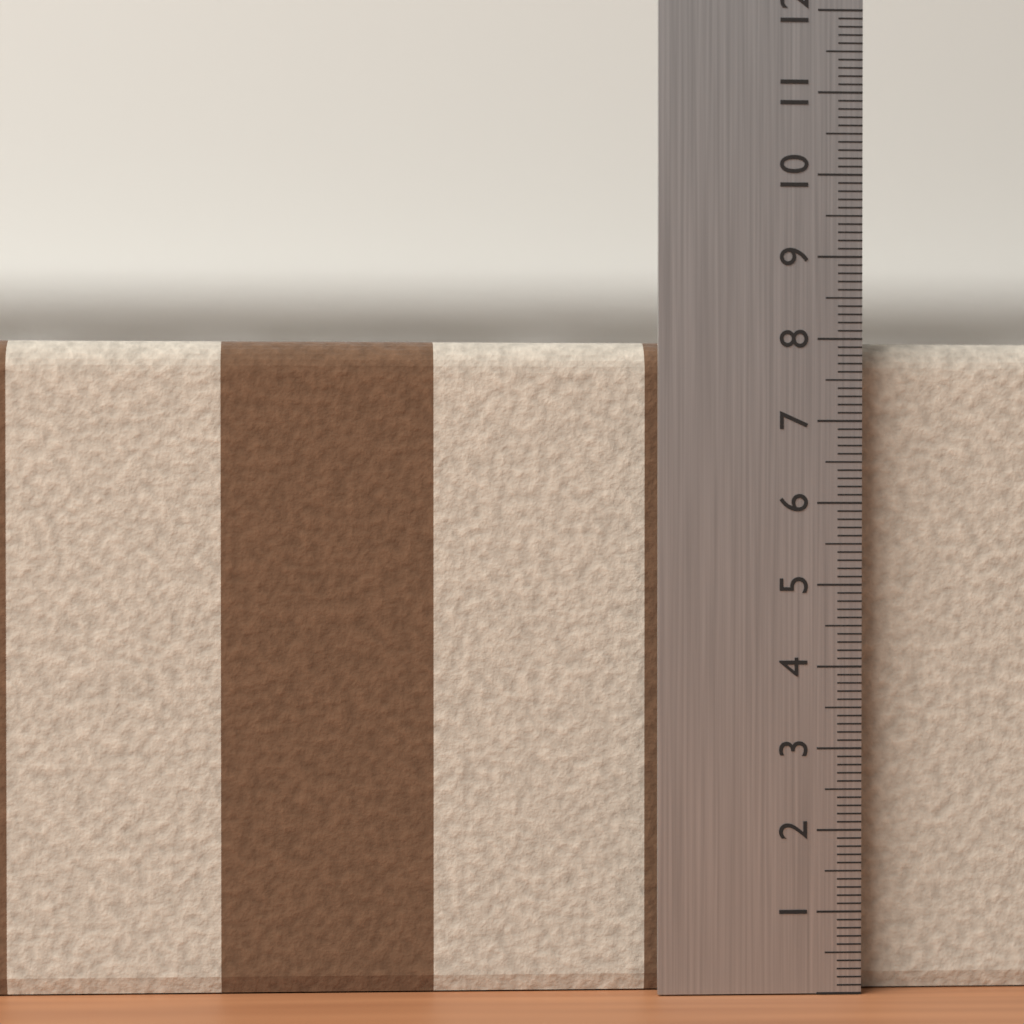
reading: 8.0 (no unit)
